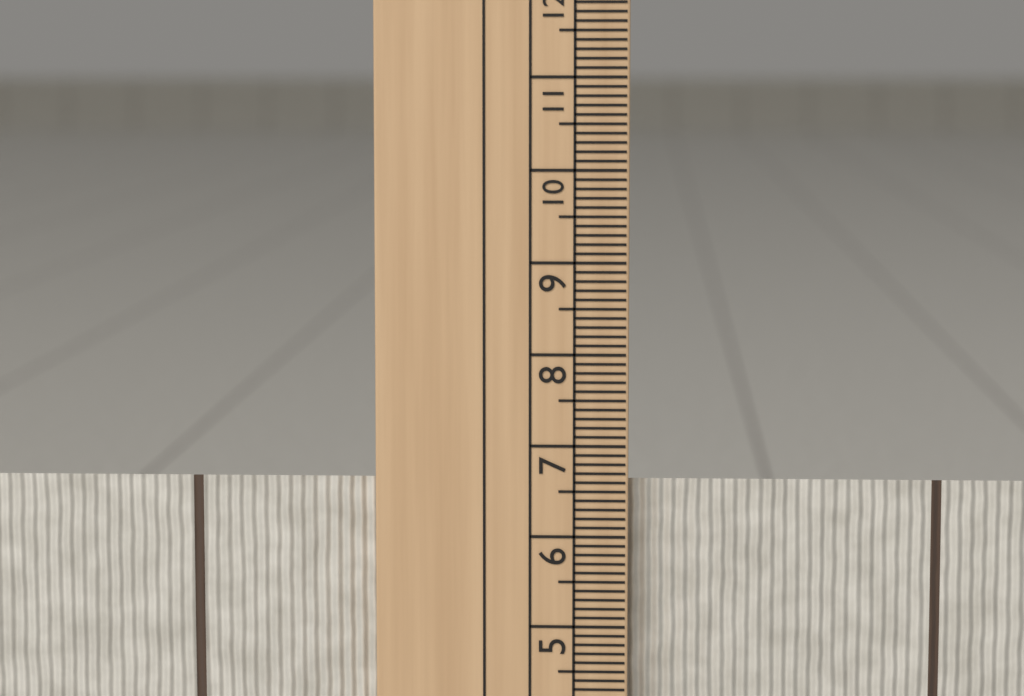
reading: 6.6 cm
